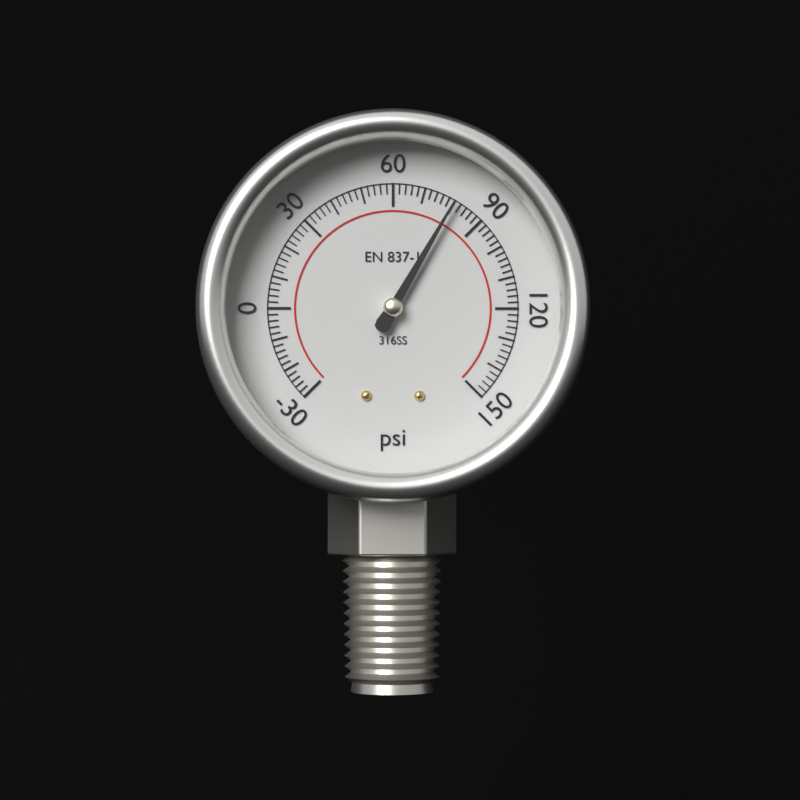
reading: 80 psi
